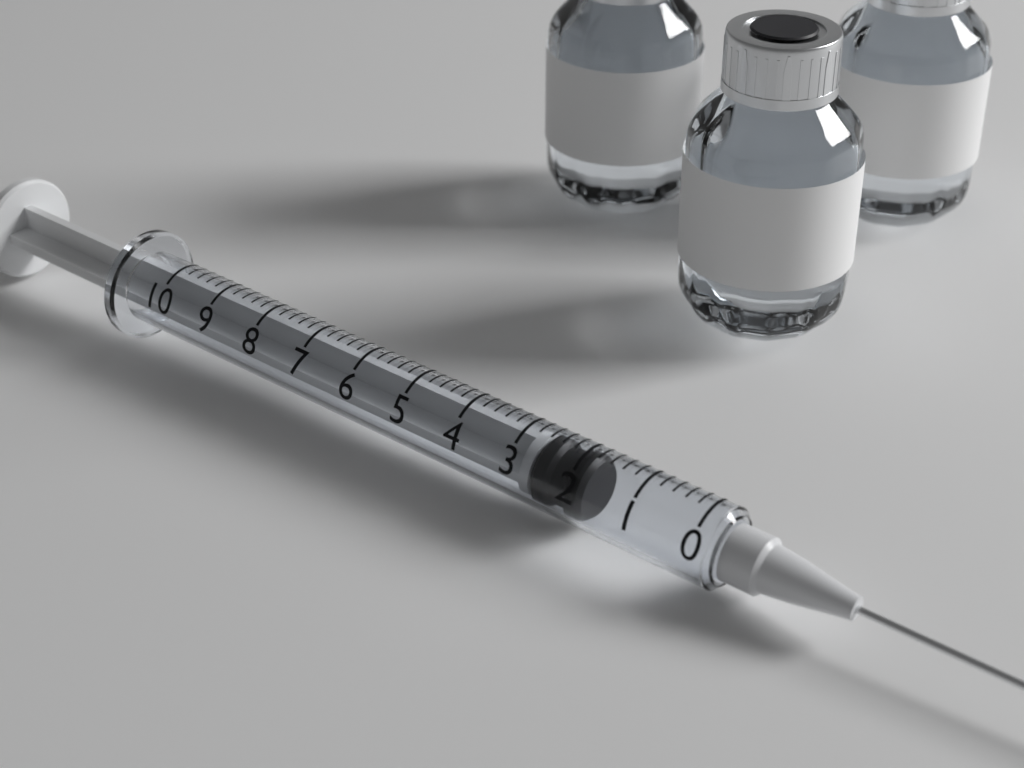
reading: 1.8 (no unit)
